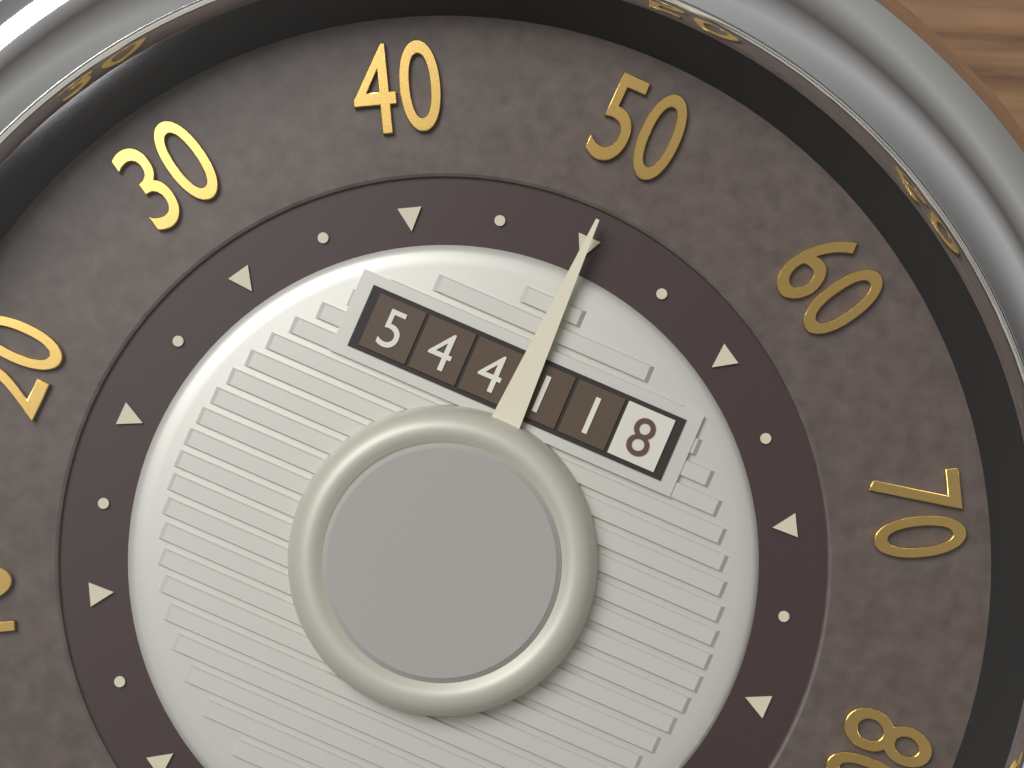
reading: 50 mph
